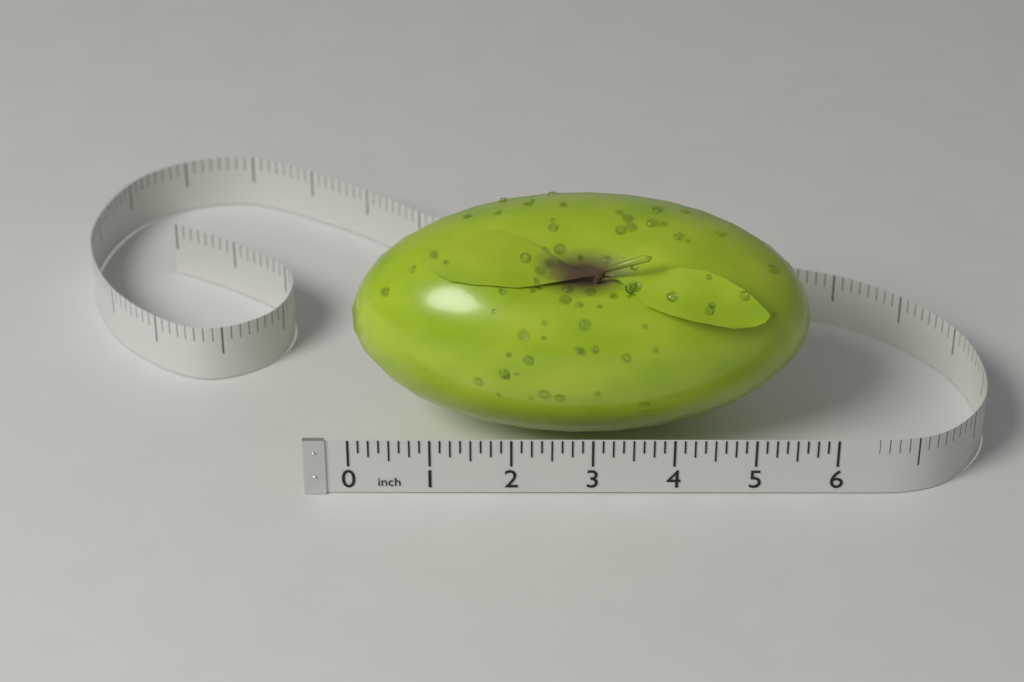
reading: 5.750 in
